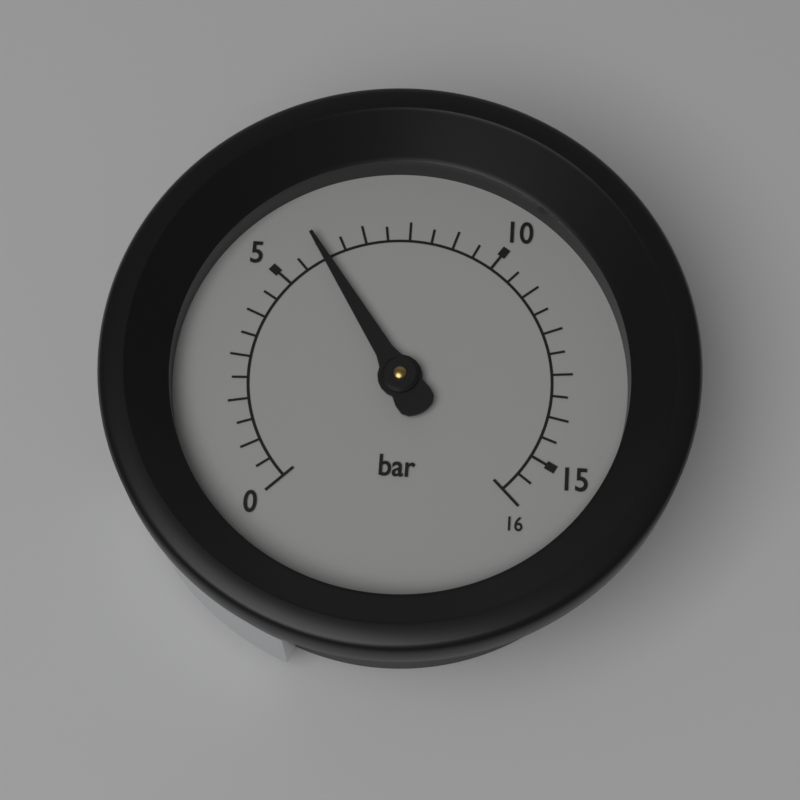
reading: 6.0 bar
